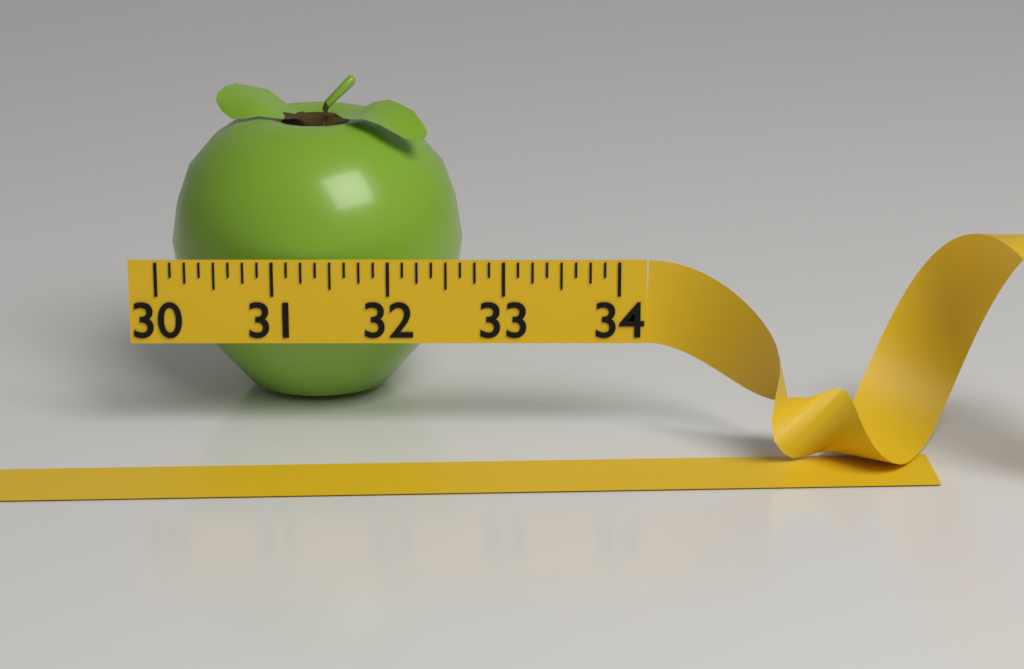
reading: 32.625 (no unit)
